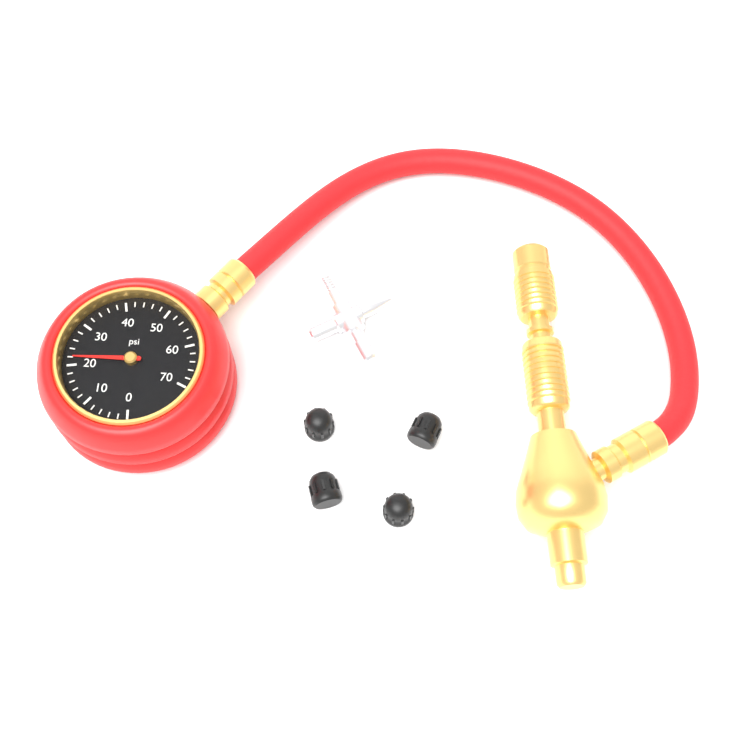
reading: 22 psi
